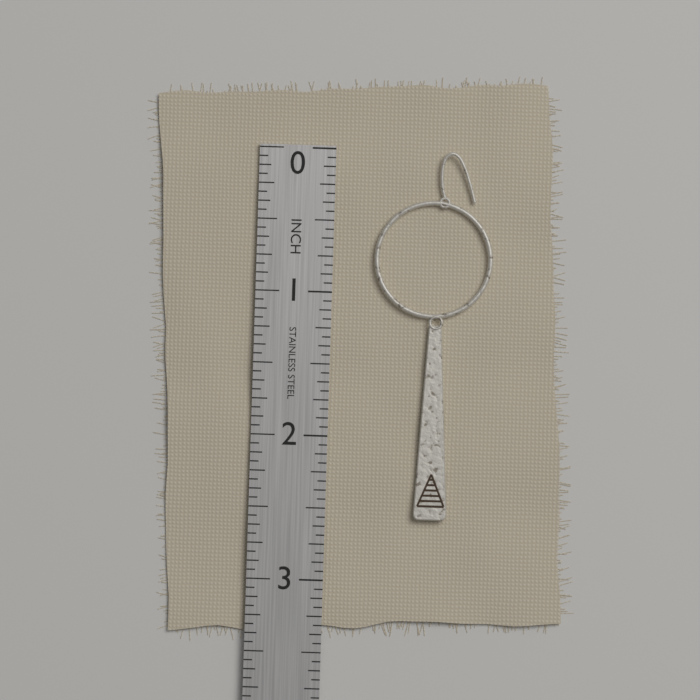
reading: 2.5625 in
